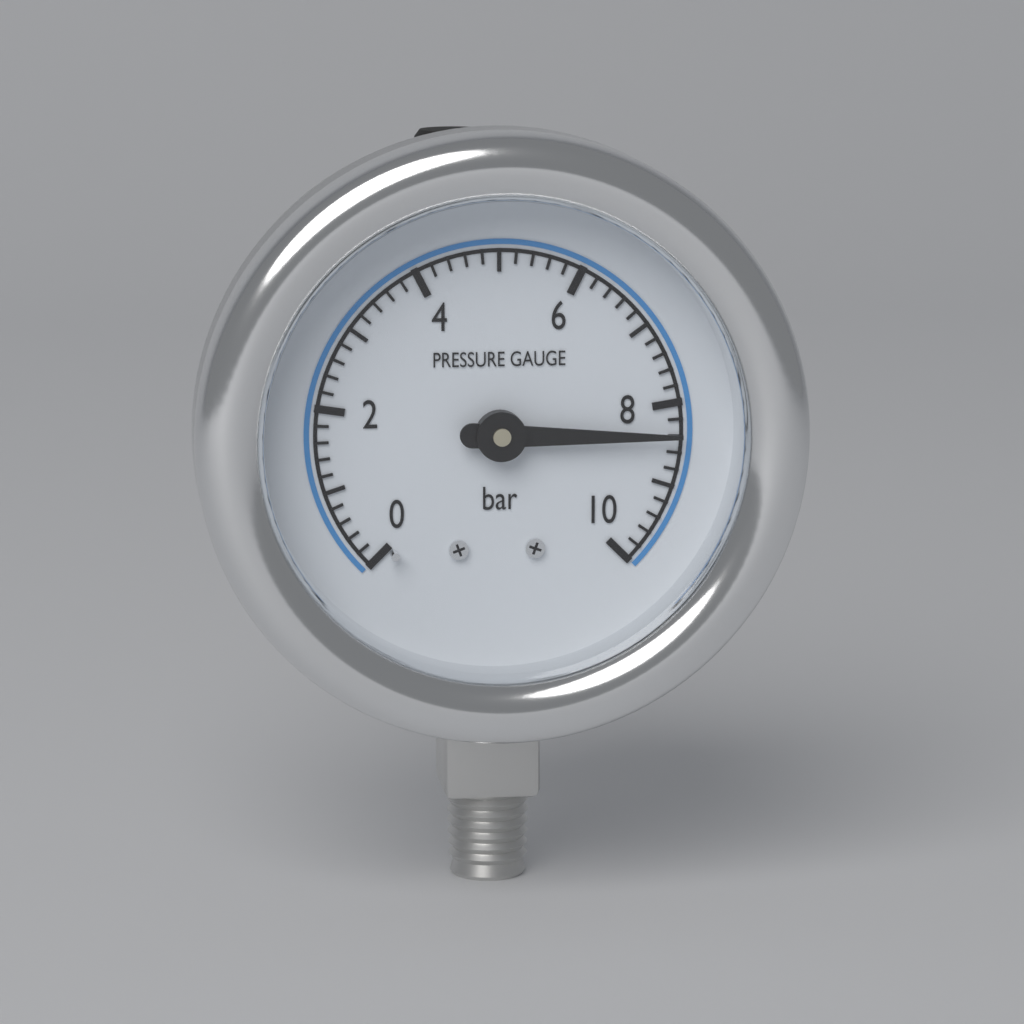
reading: 8.4 bar
